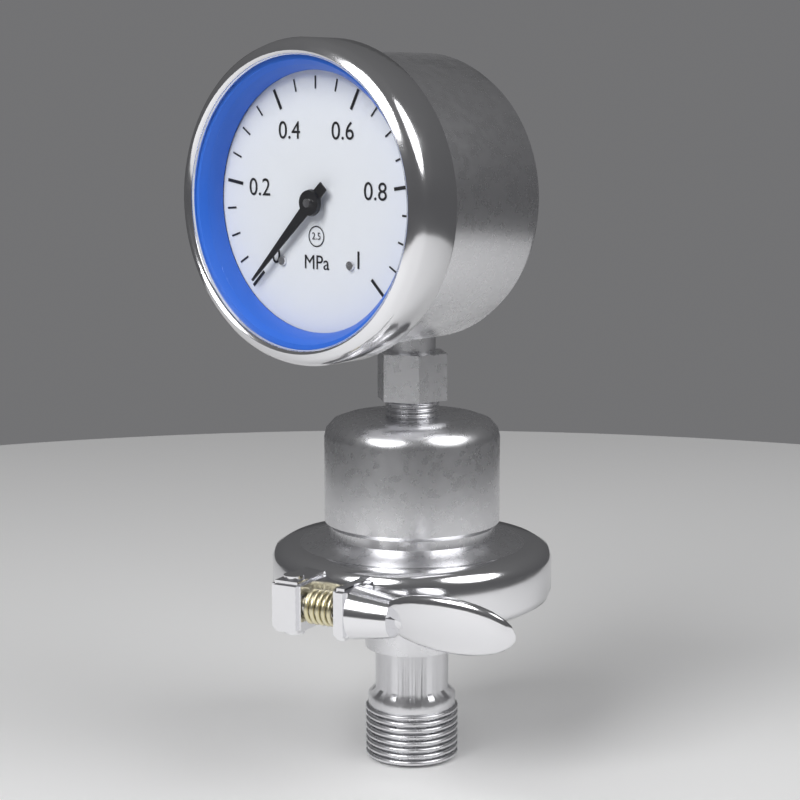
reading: 0.00 MPa
